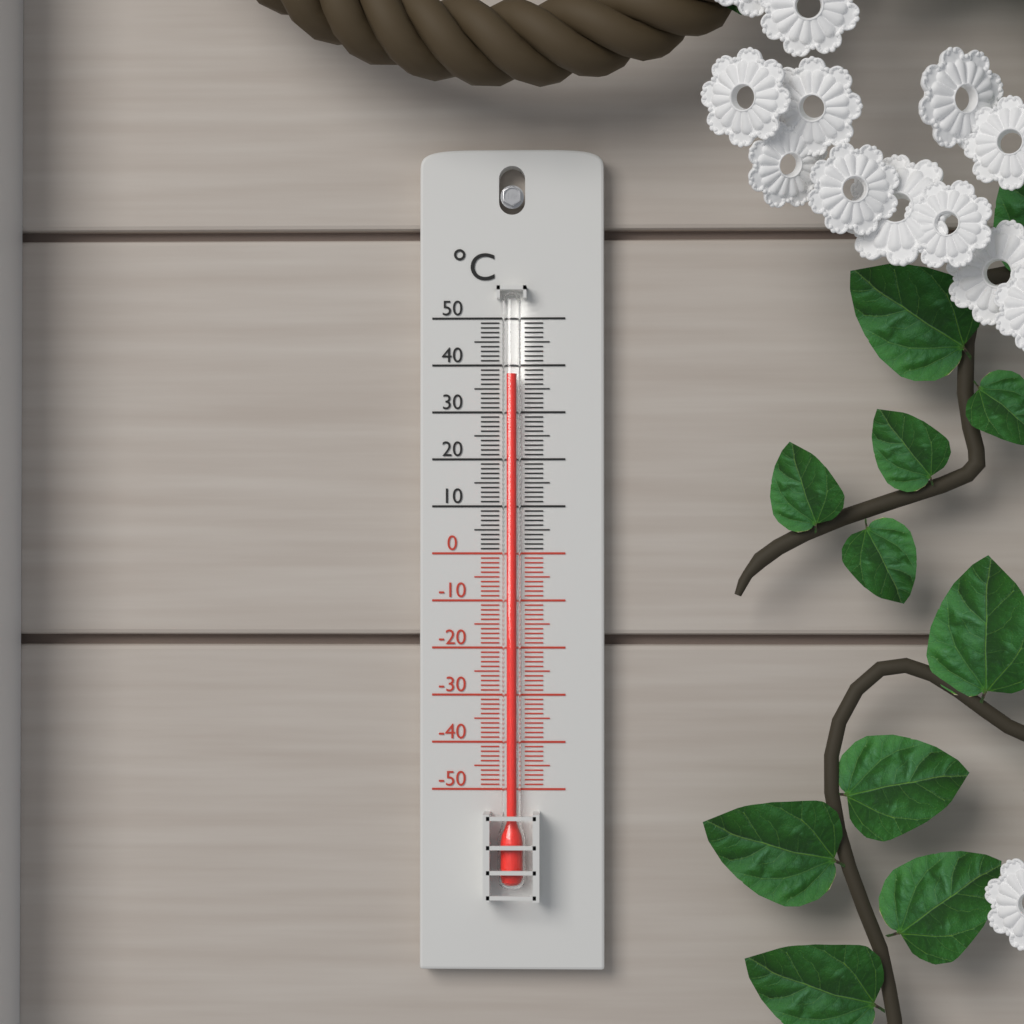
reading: 38 °C
